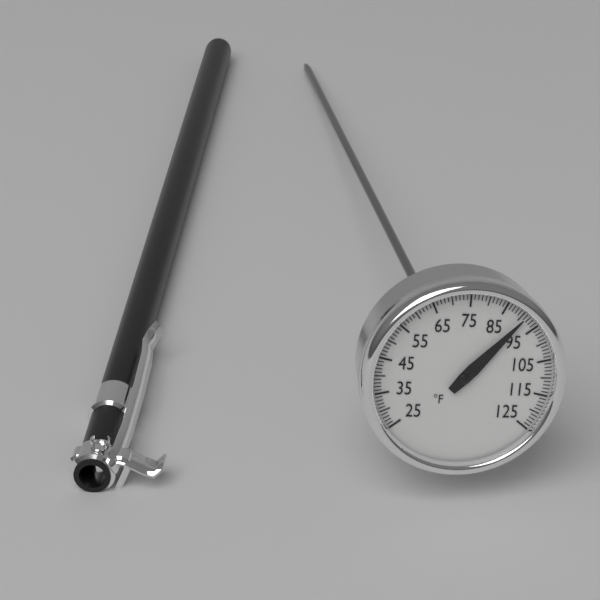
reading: 91 °F
